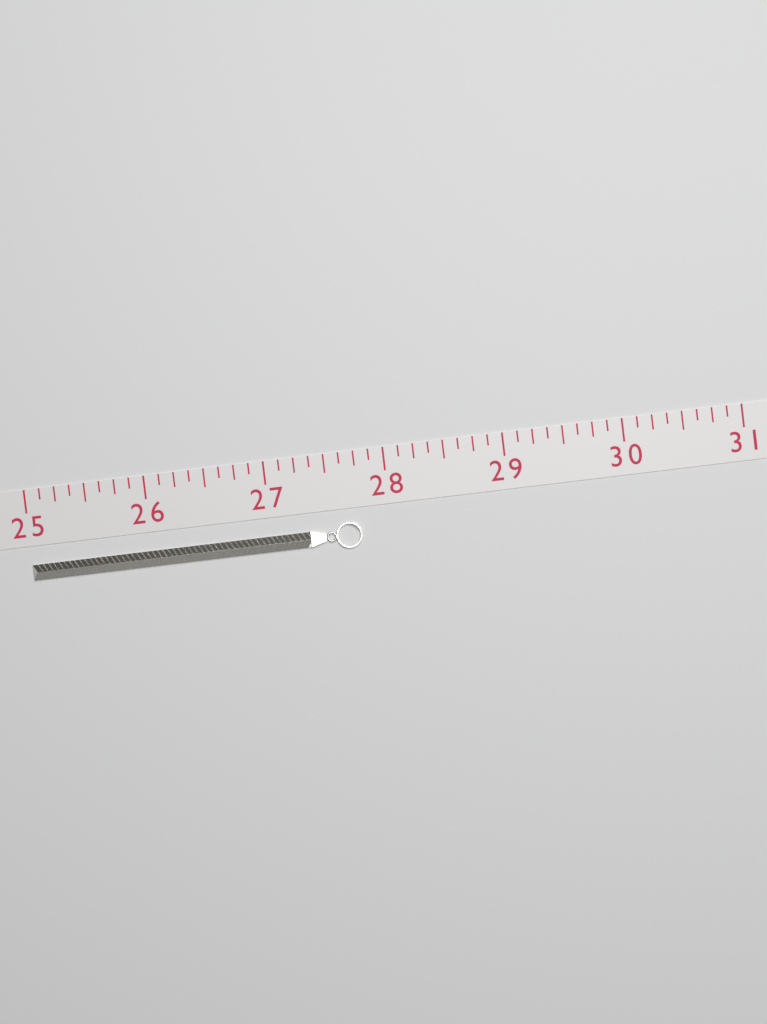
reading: 27.750 (no unit)
